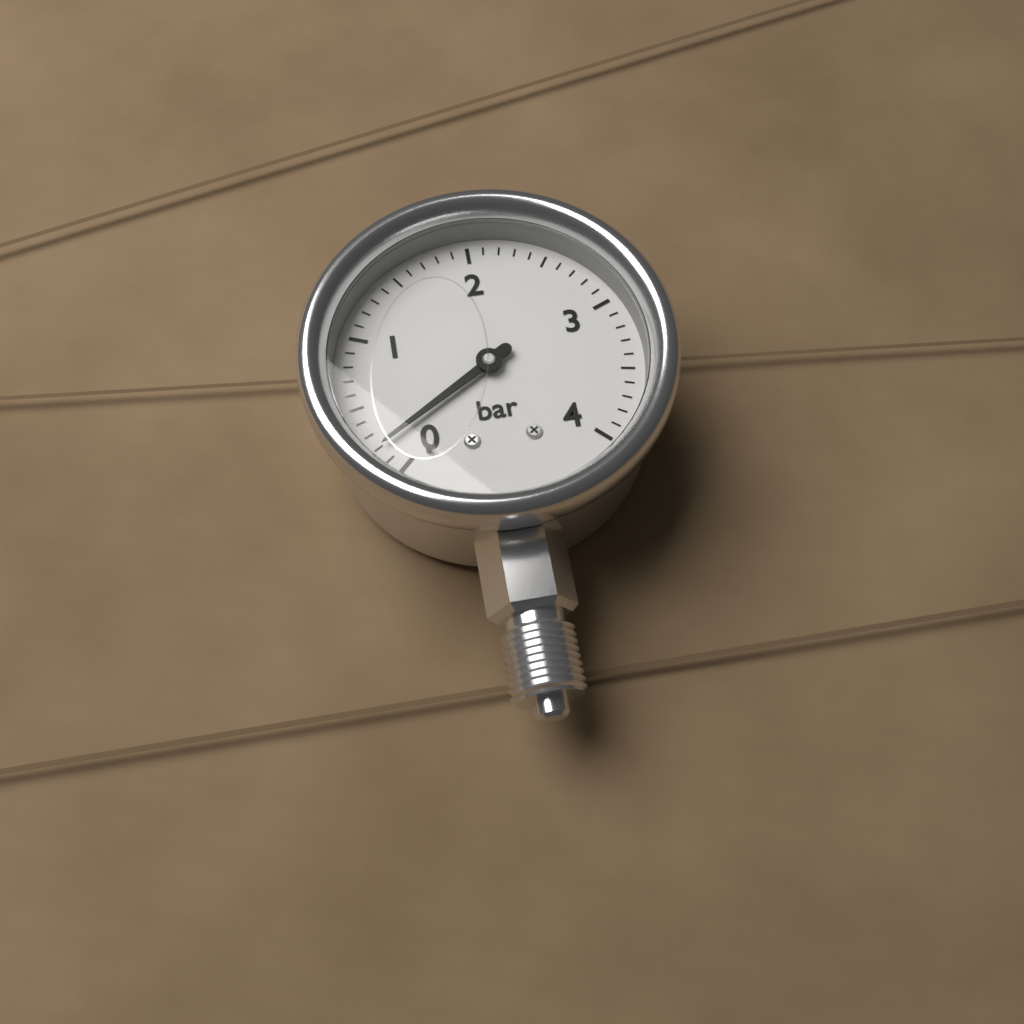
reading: 0.2 bar
